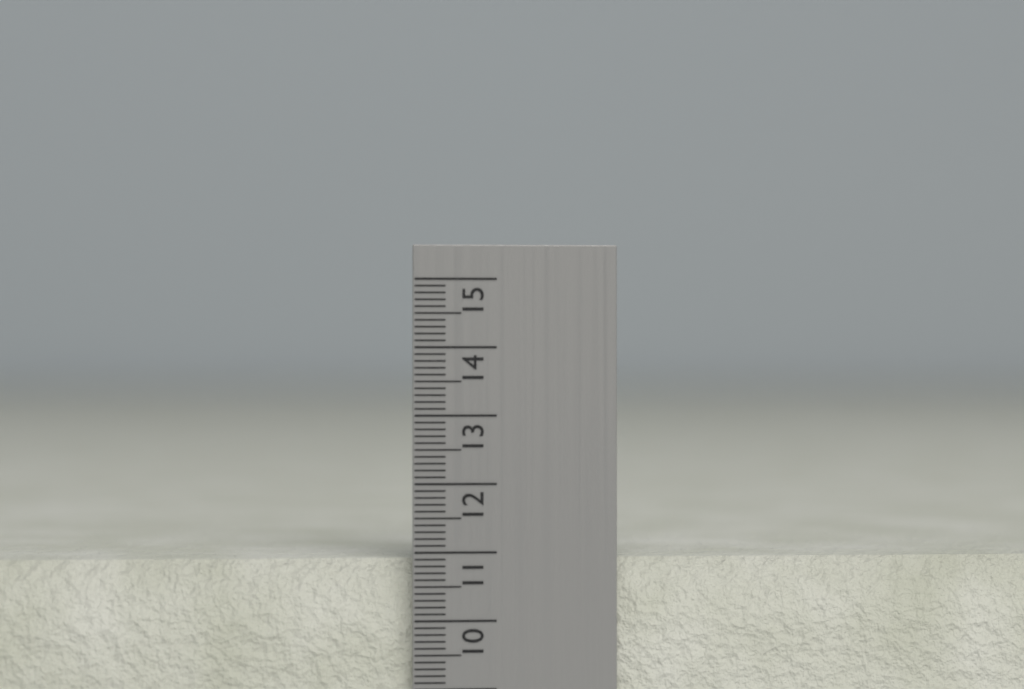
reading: 10.9 cm
